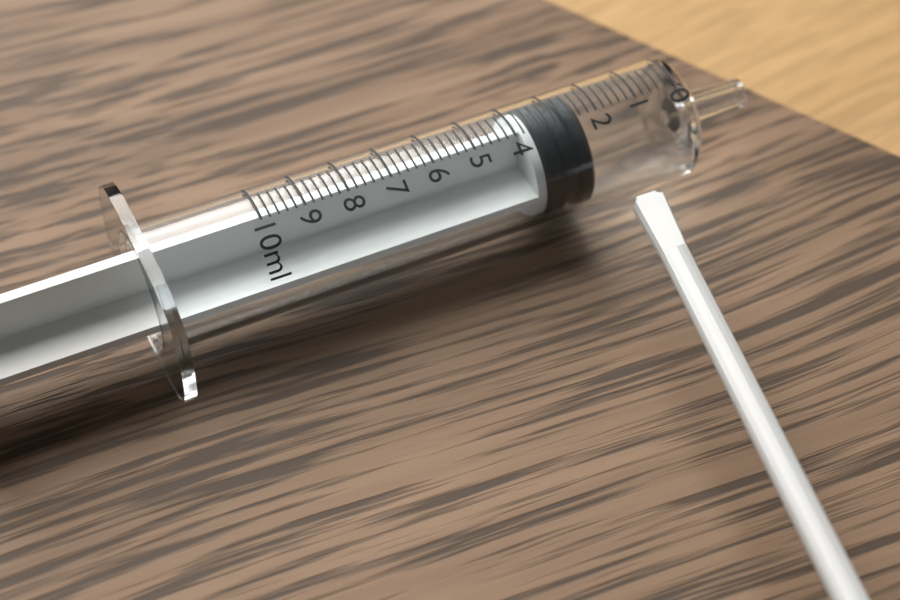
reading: 2.4 ml
